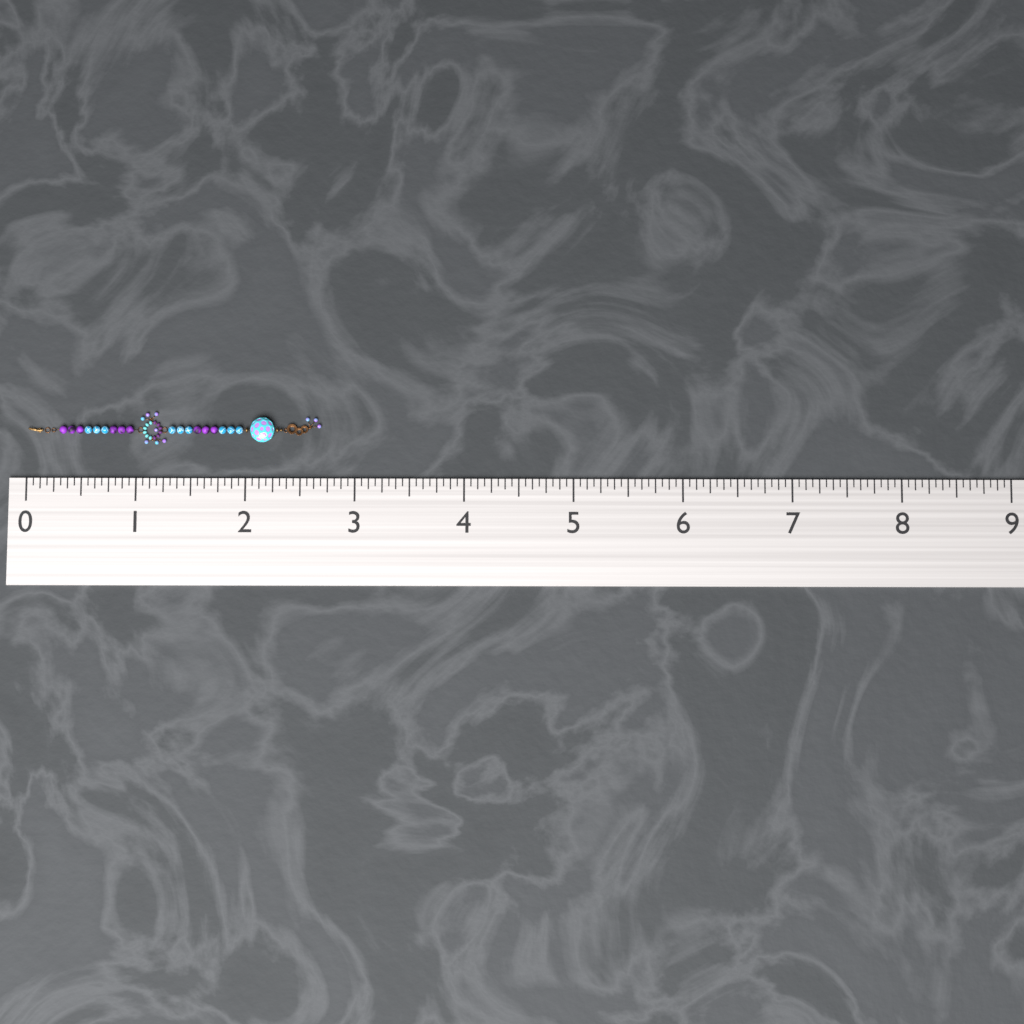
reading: 2.6875 (no unit)
